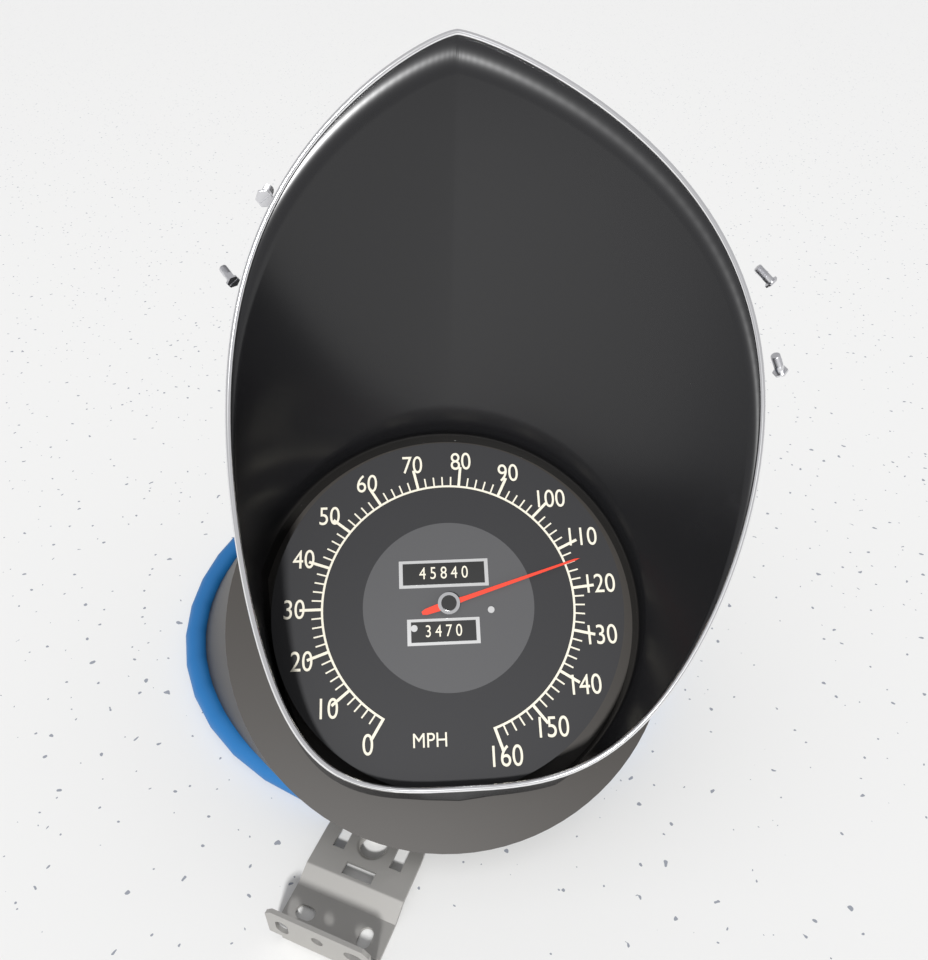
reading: 114 MPH
